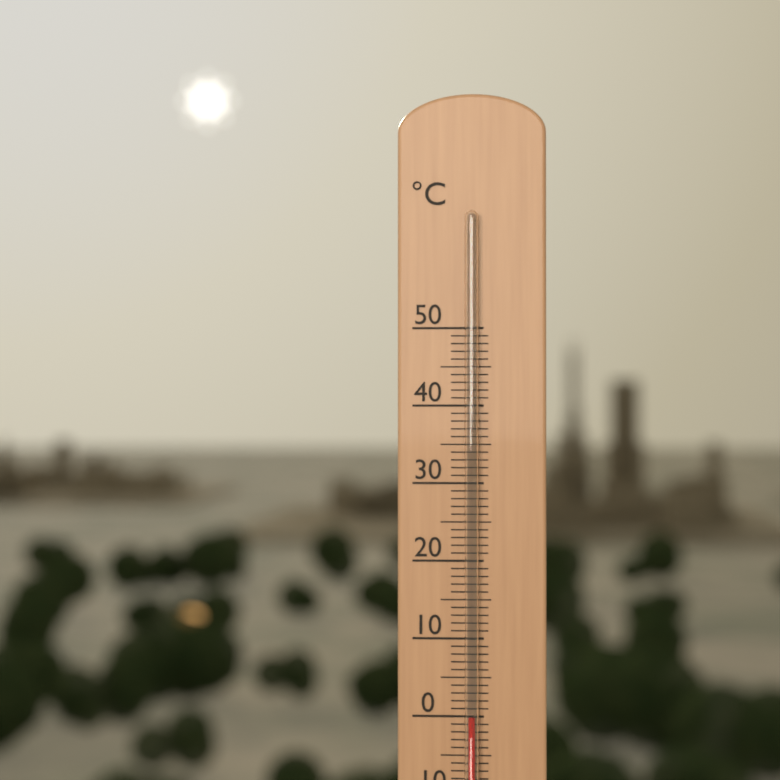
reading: 0 °C
